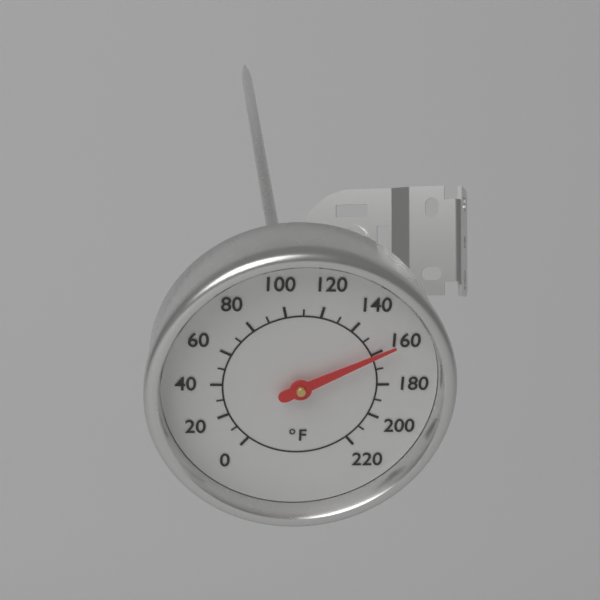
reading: 160 °F
